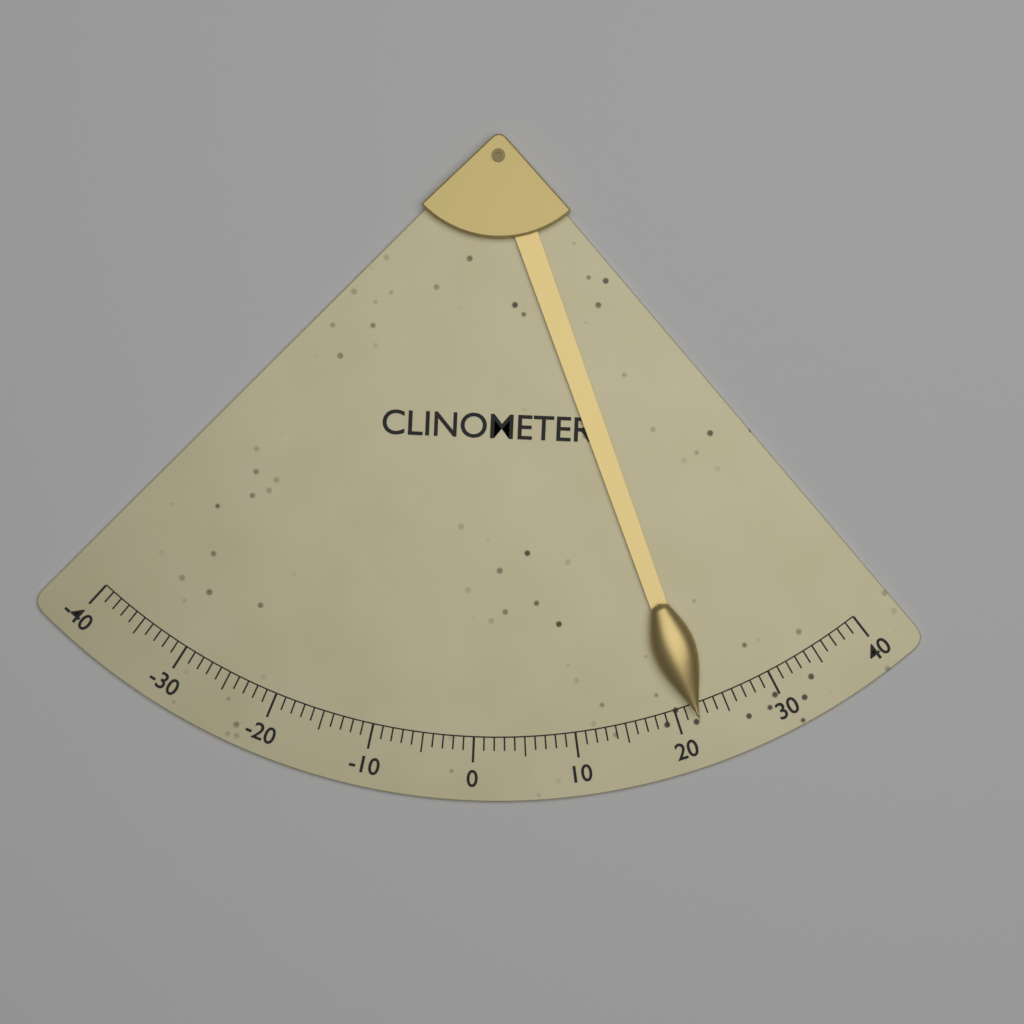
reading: 22 (no unit)
